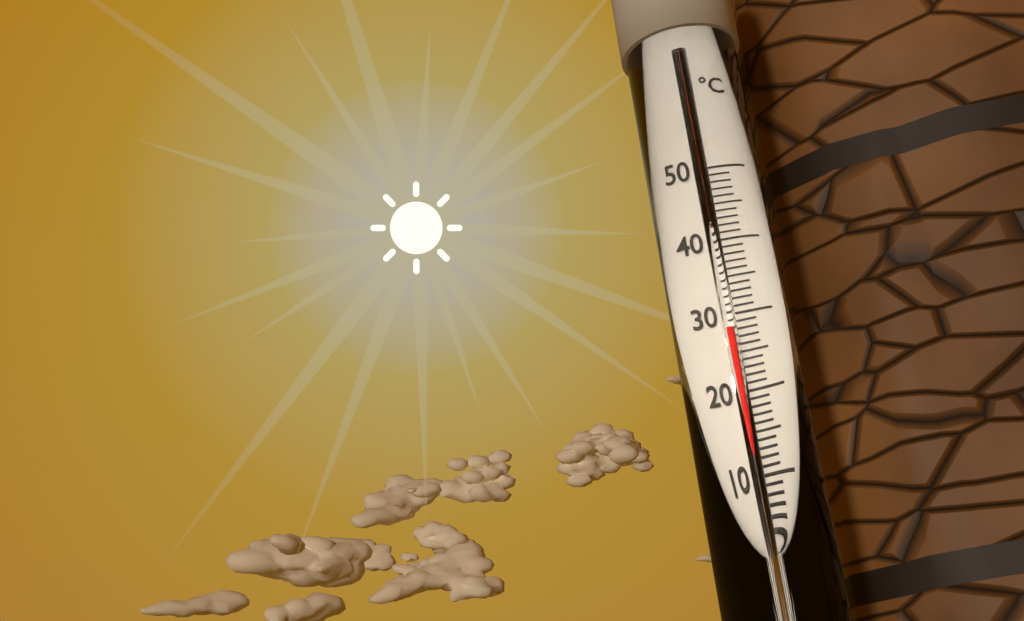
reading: 28 °C
